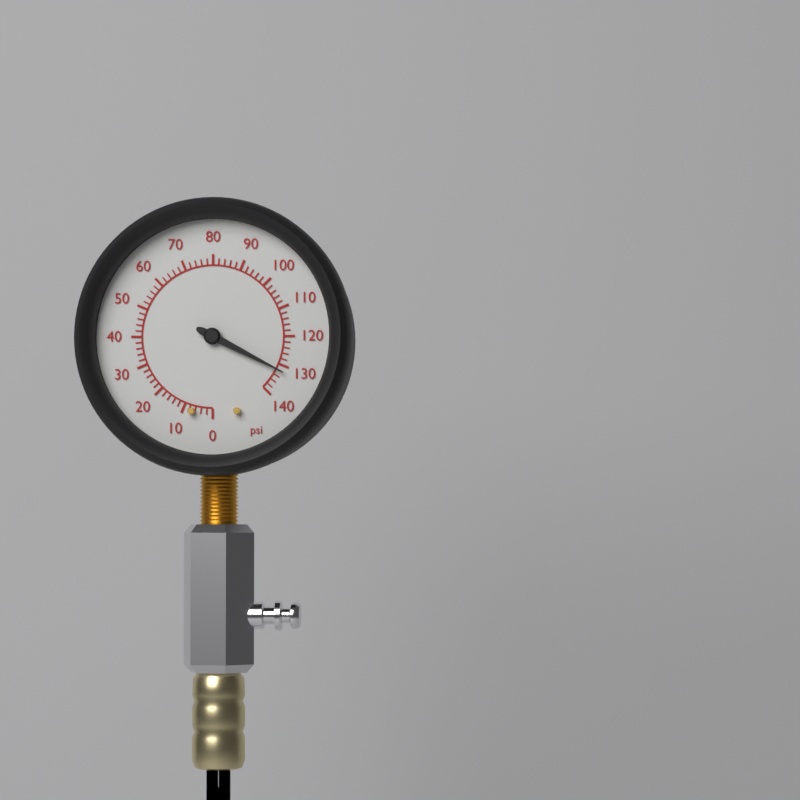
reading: 132 psi
